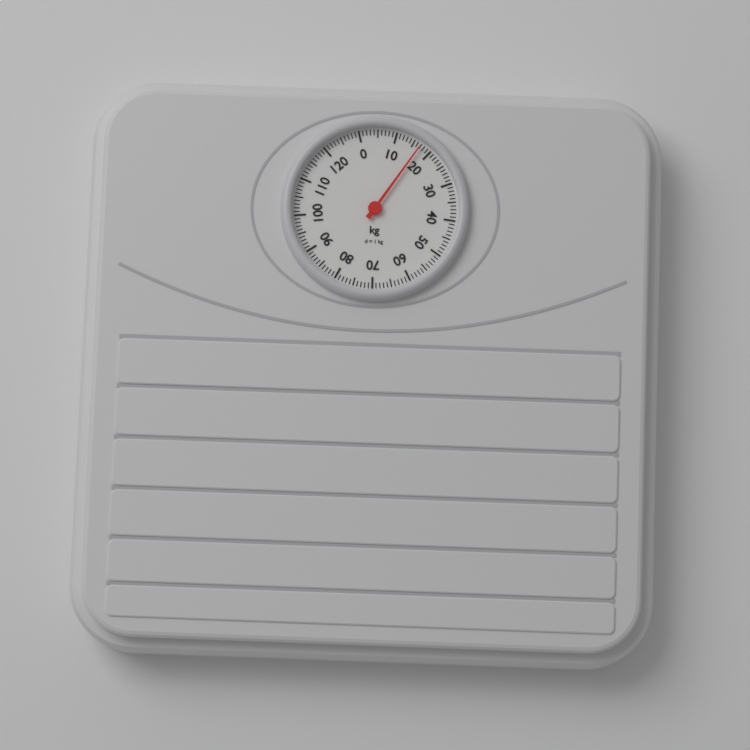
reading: 17 kg
